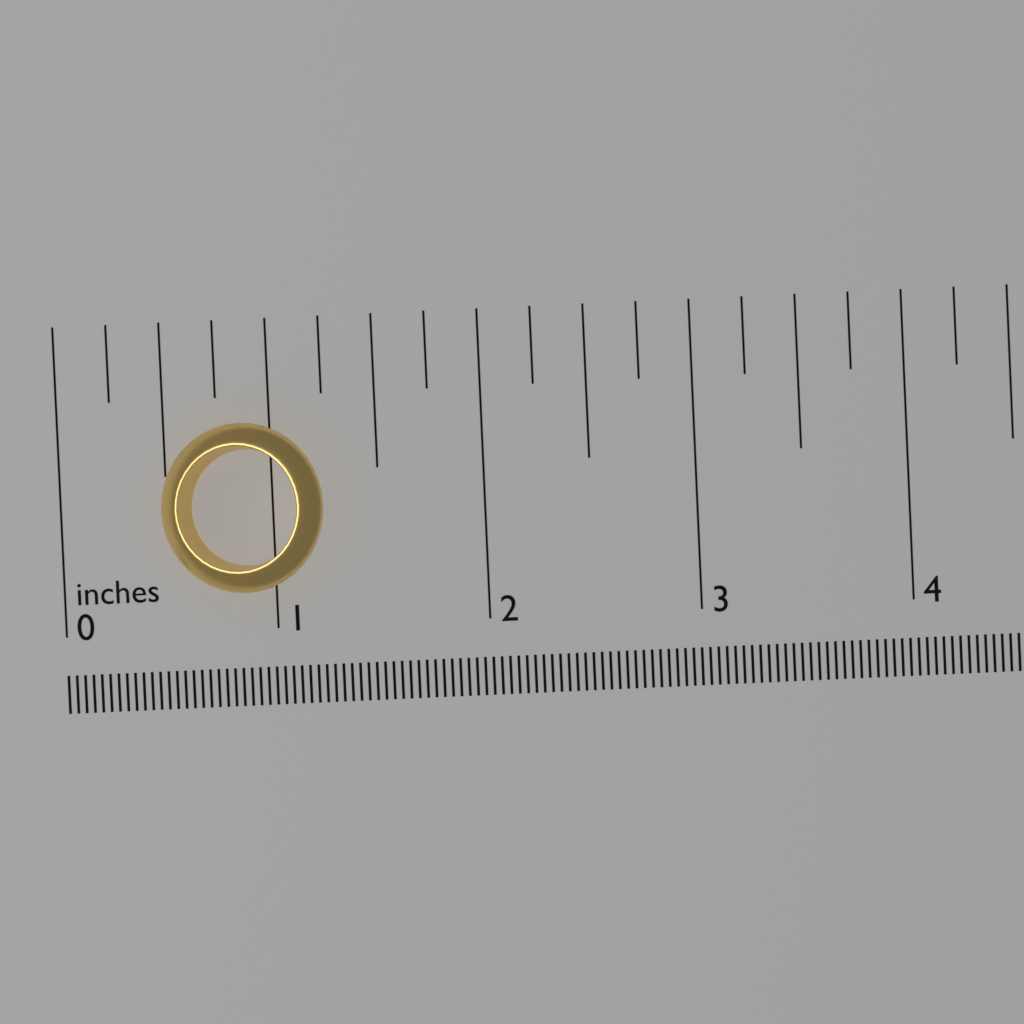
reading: 1.25 in
